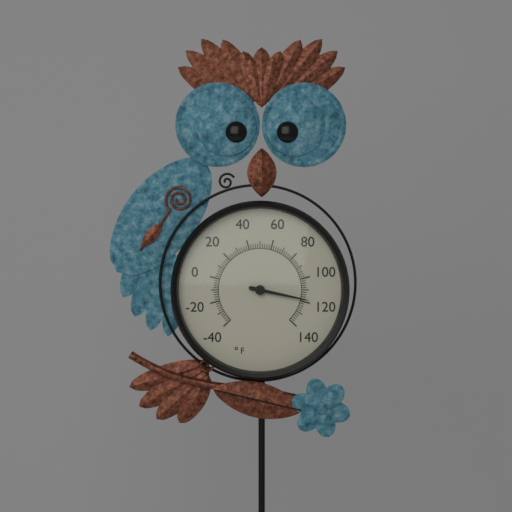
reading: 118 °F
